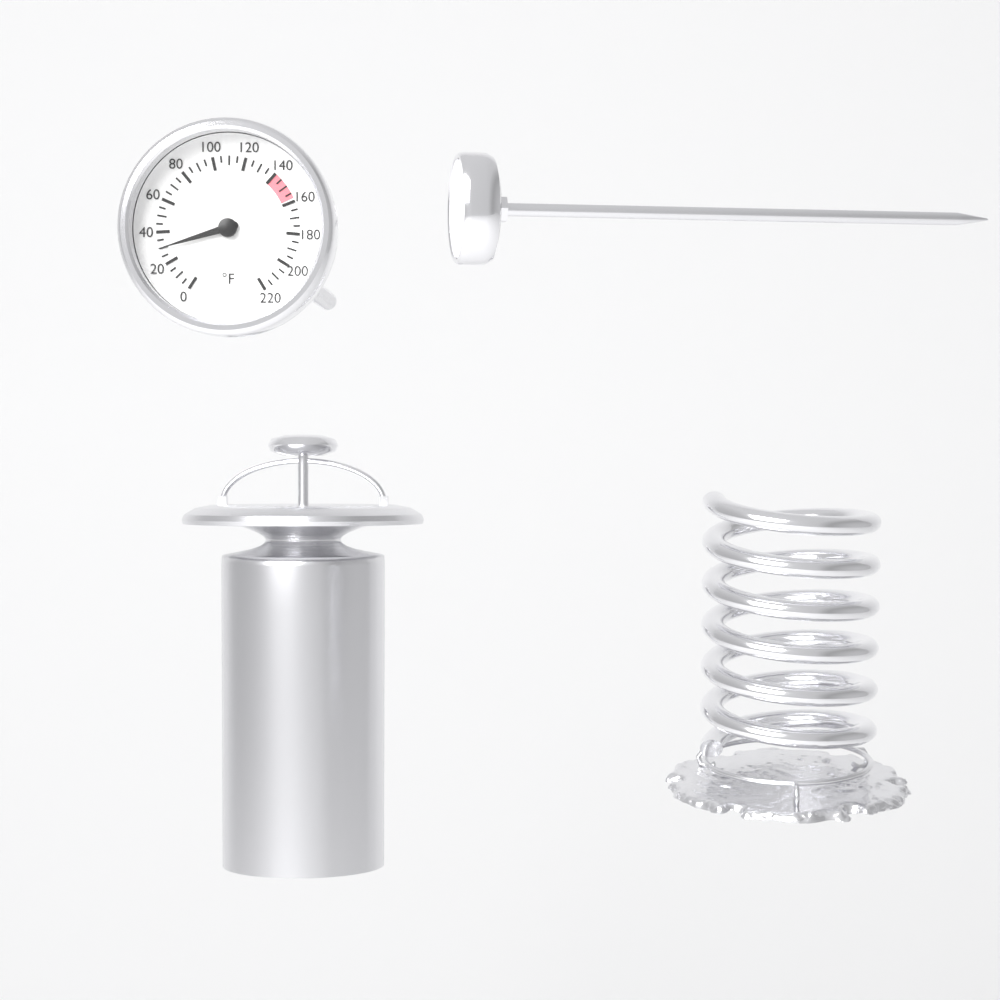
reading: 30 °F
